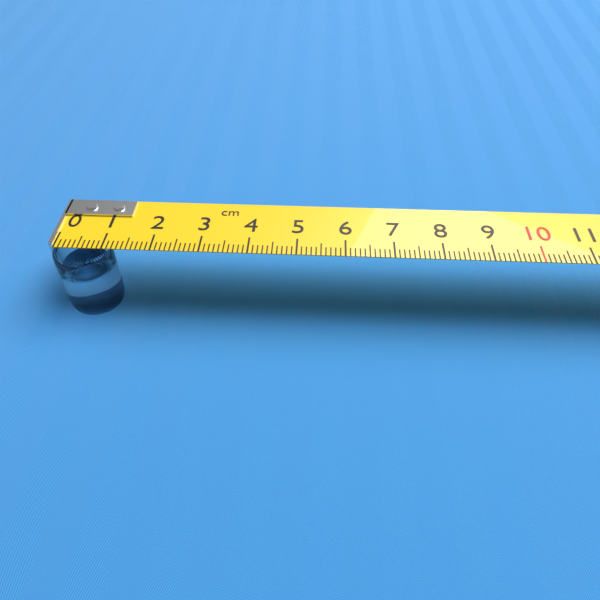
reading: 1.2 cm
